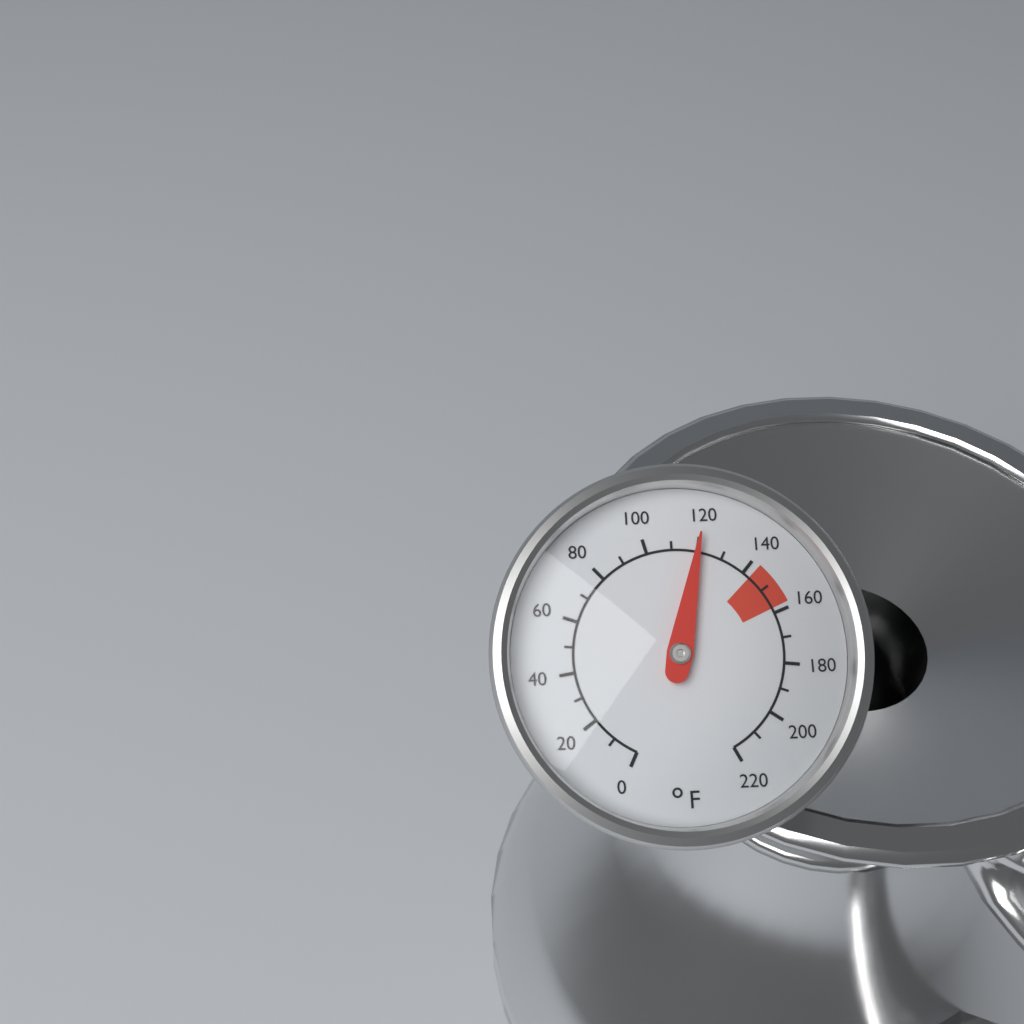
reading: 120 °F
